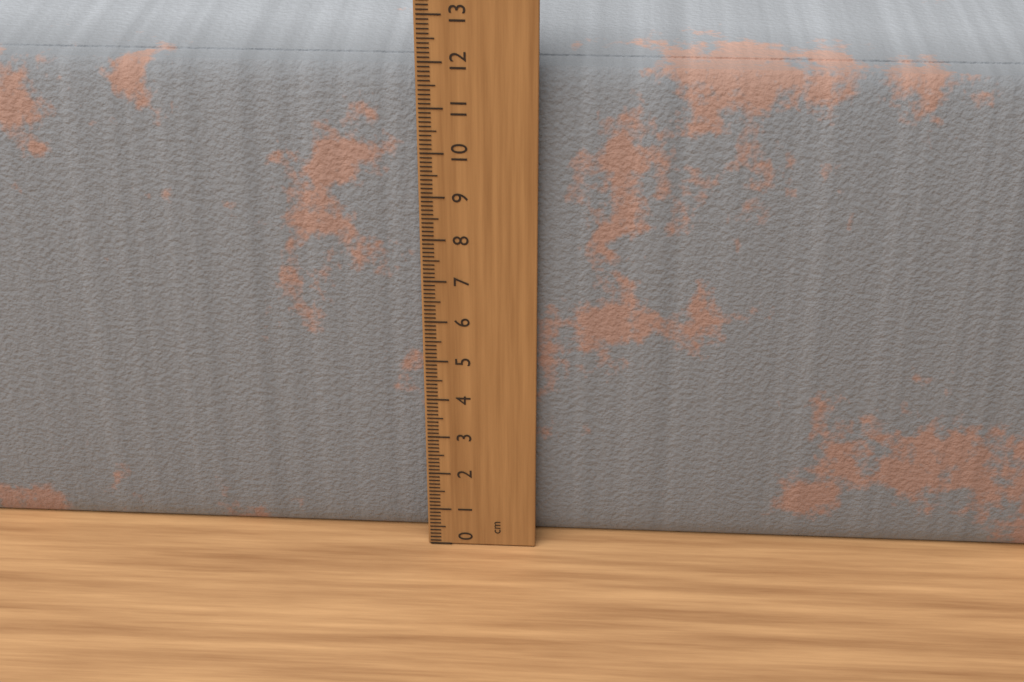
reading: 11.7 cm
